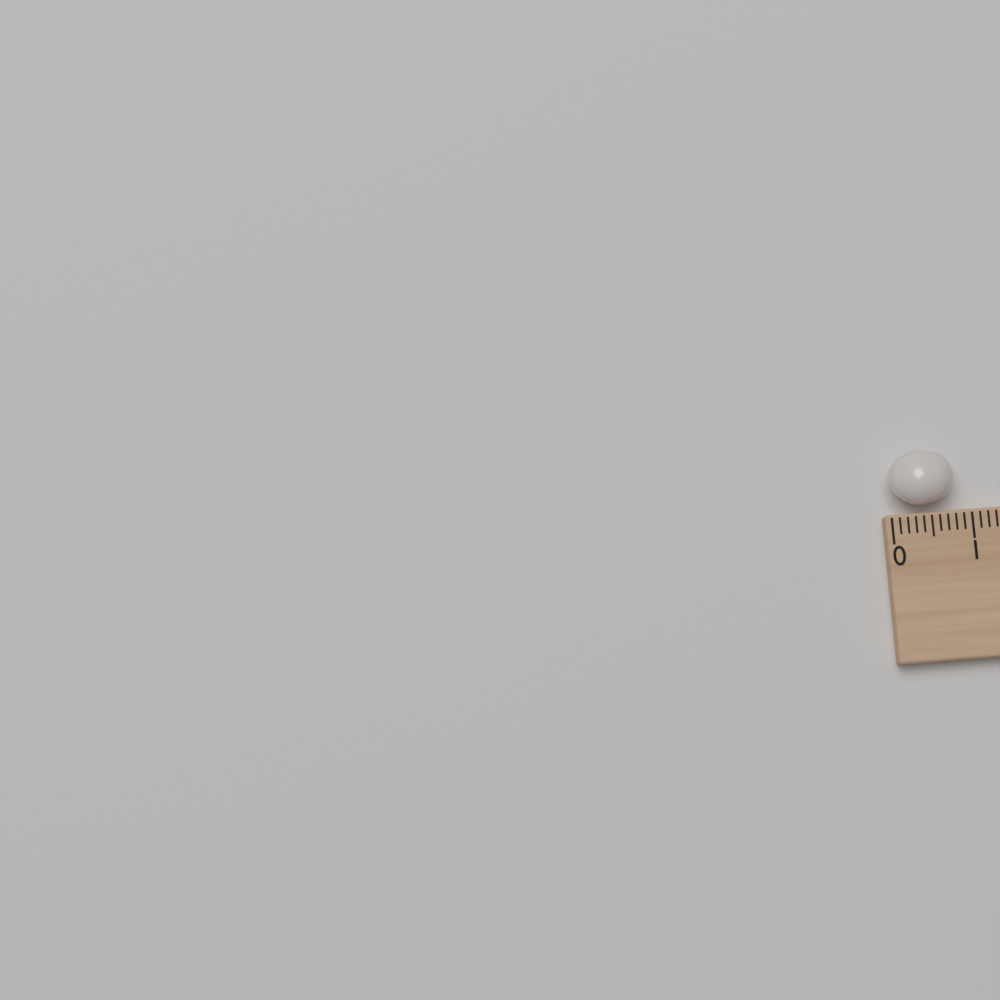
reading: 0.8 (no unit)
